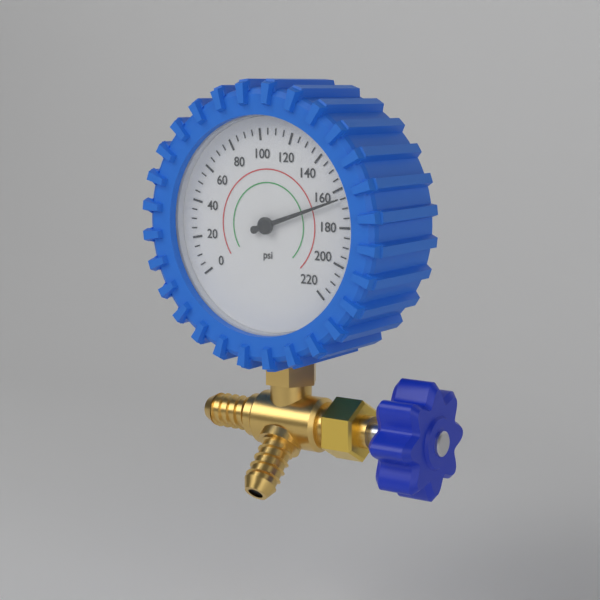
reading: 165 psi
